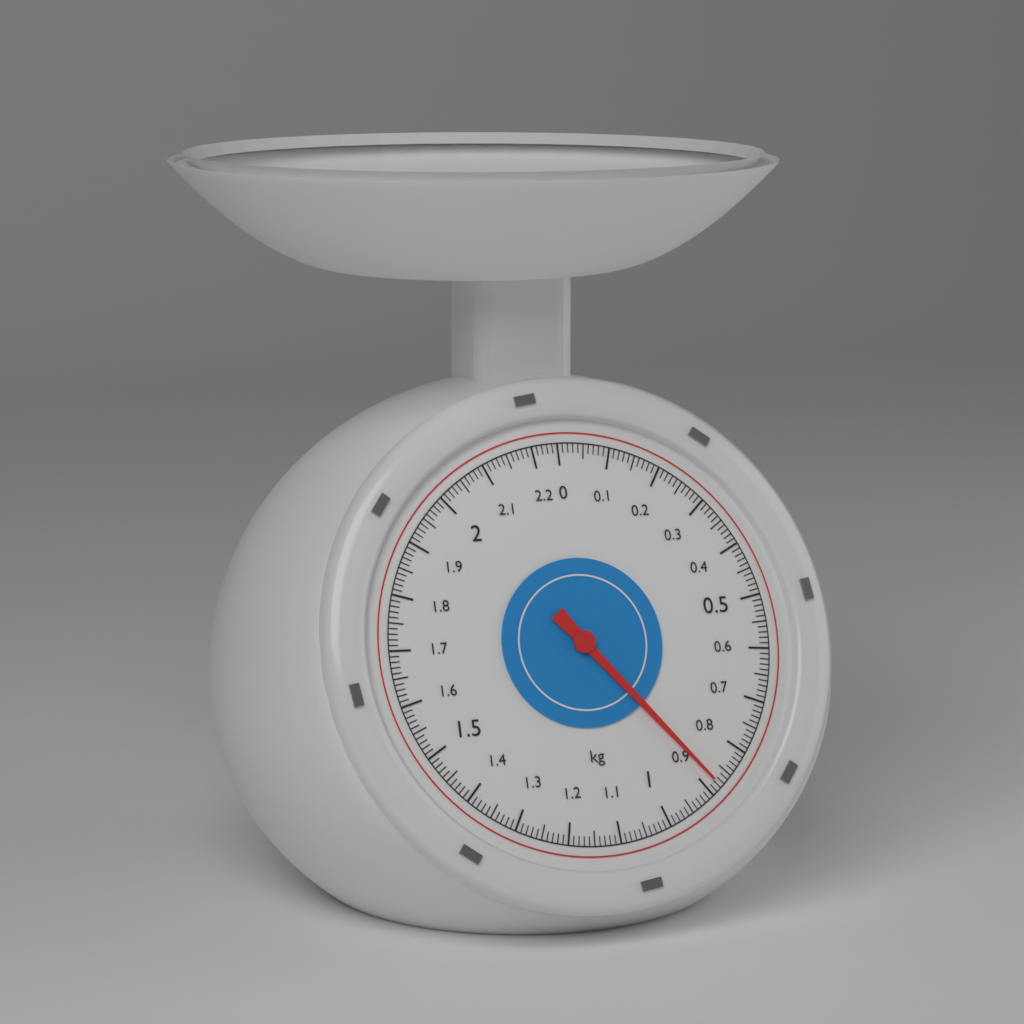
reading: 0.88 kg
